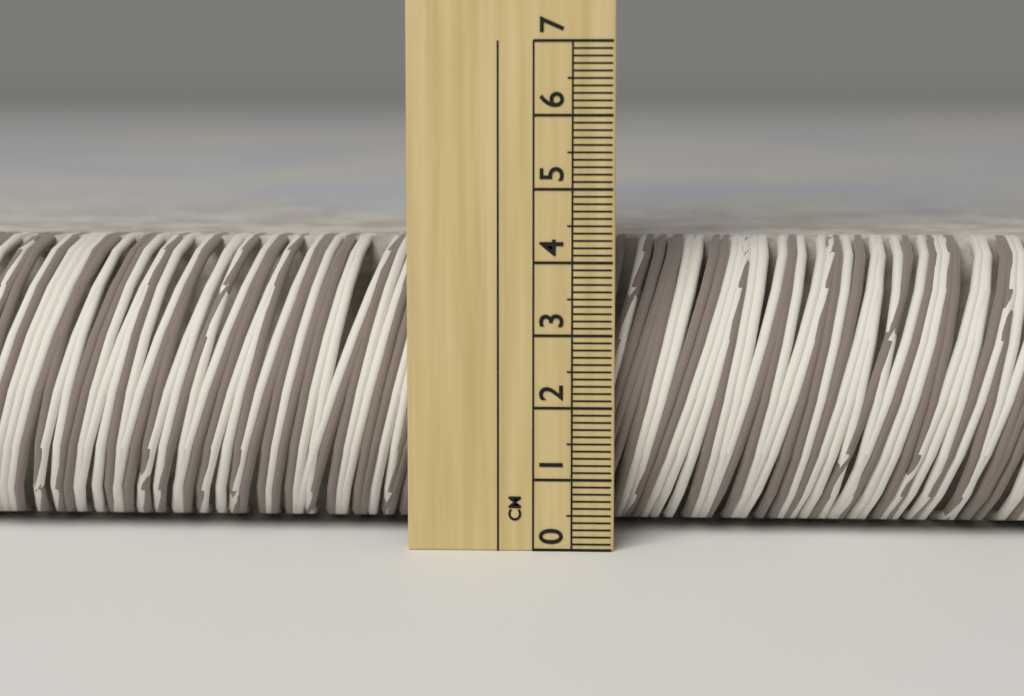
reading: 4.2 cm
